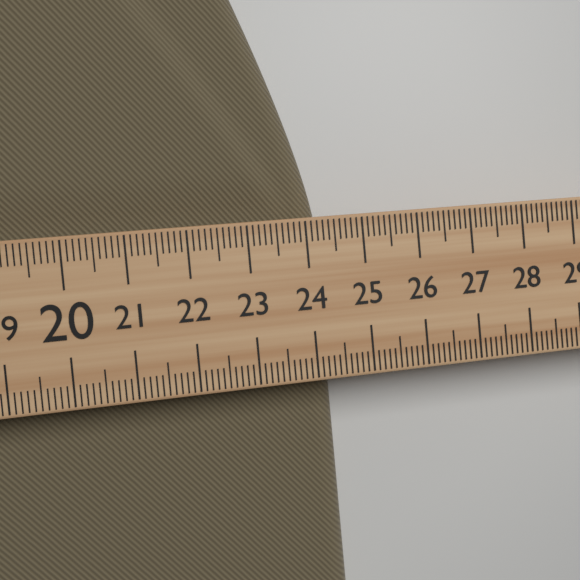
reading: 24.4 (no unit)
